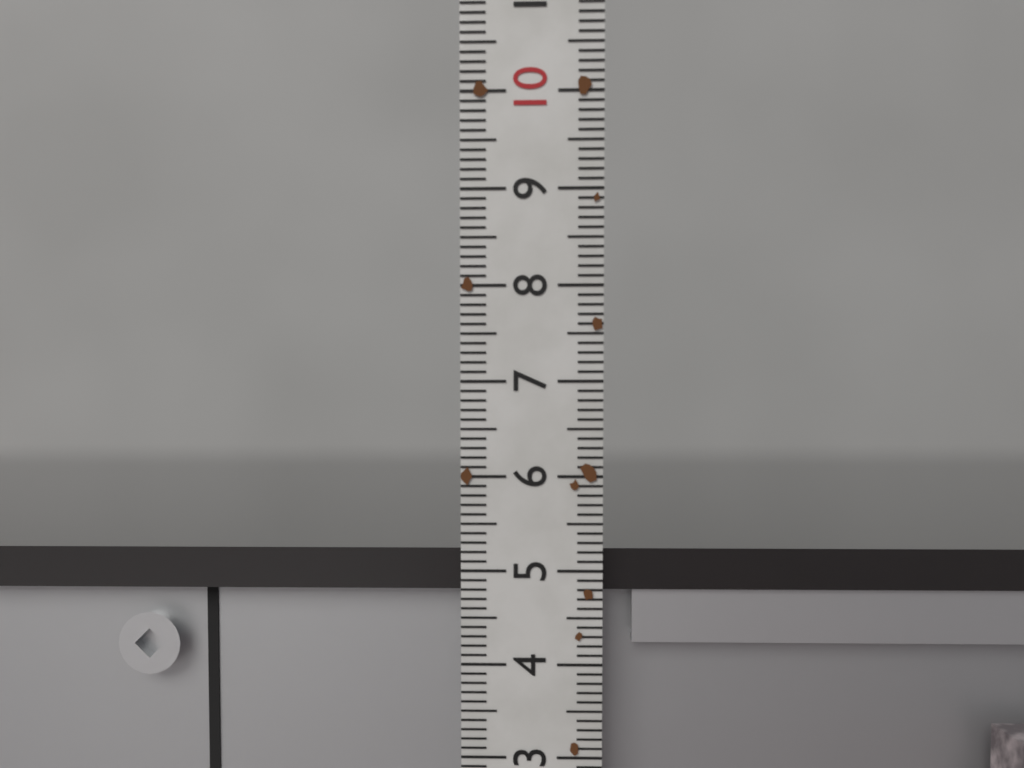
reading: 5.2 (no unit)
